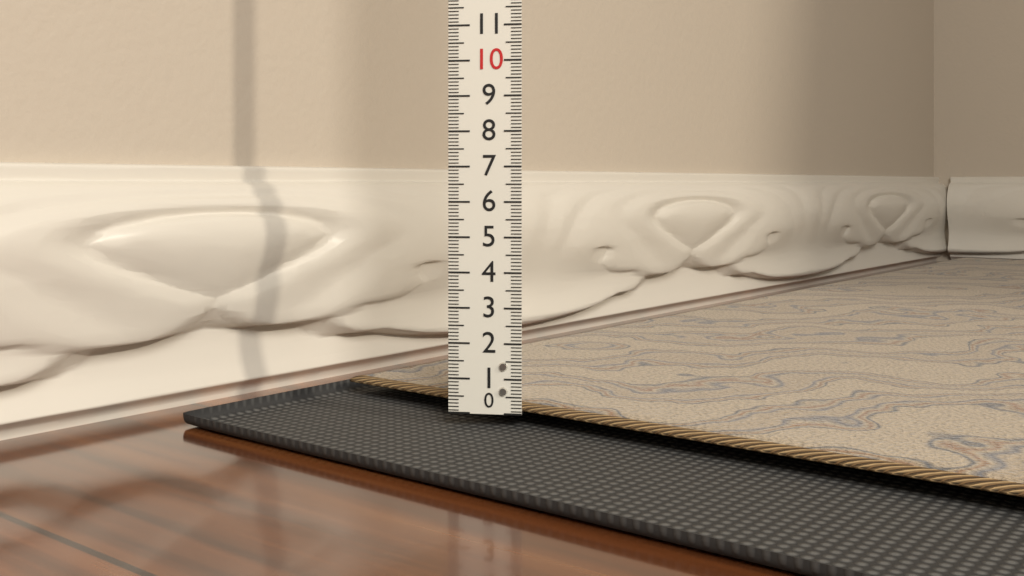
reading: 0.2 (no unit)
